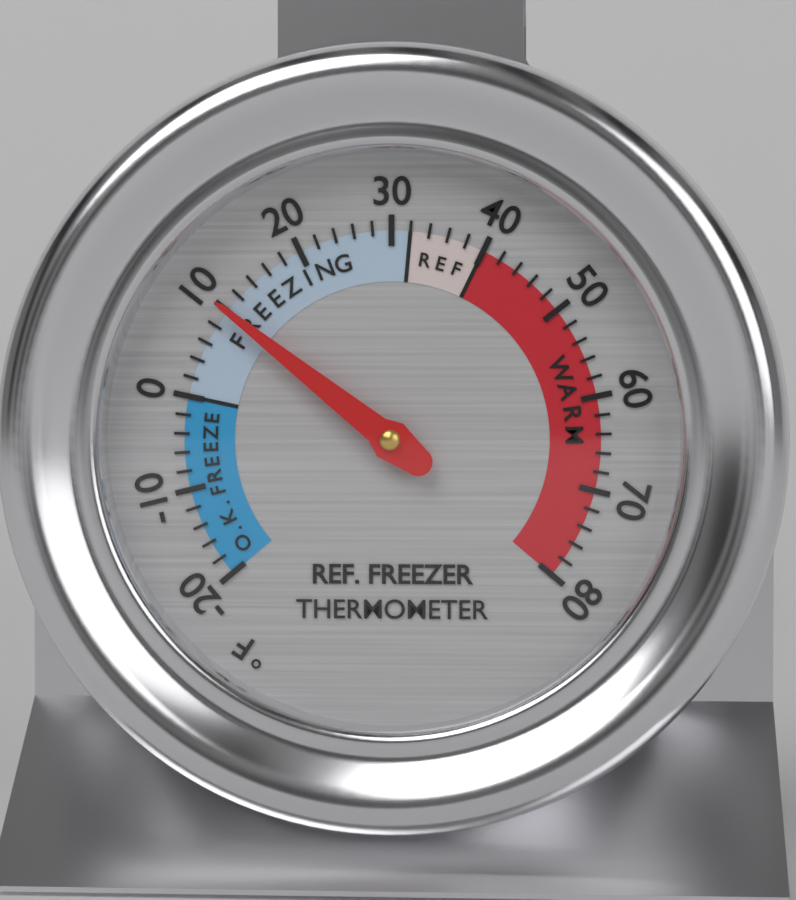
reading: 10 °F
